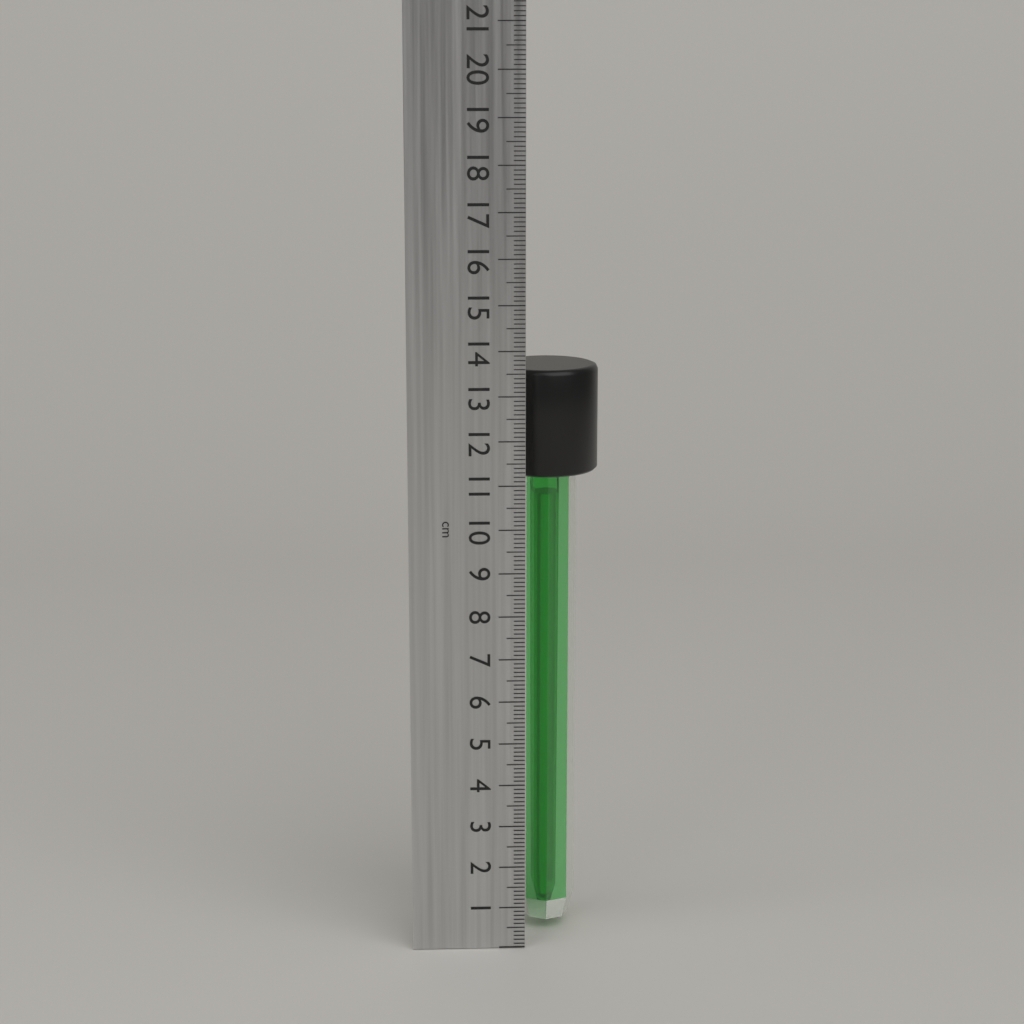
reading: 13.5 cm
